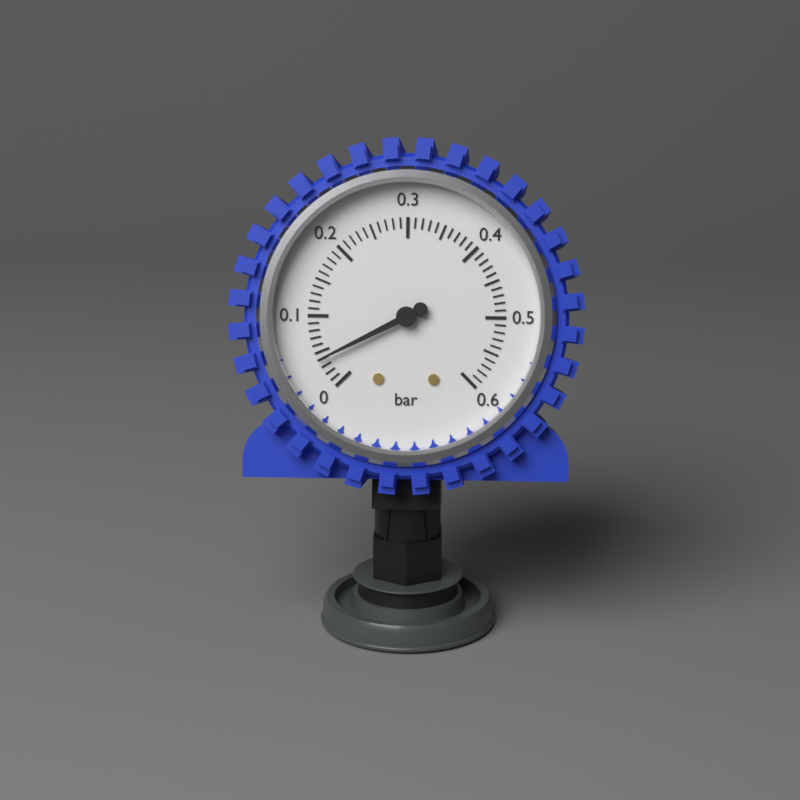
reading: 0.04 bar
